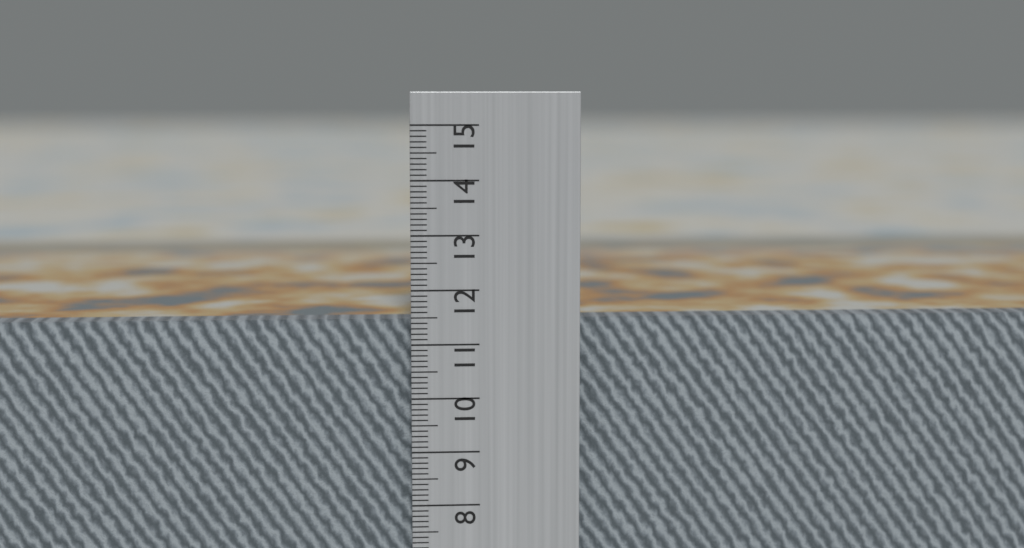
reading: 11.4 cm
